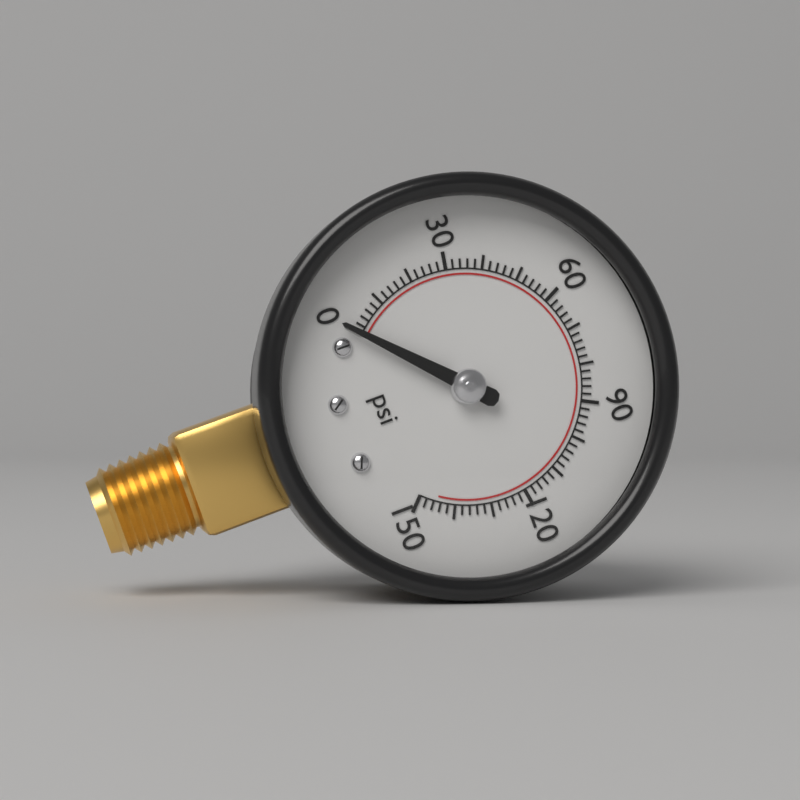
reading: 0 psi
